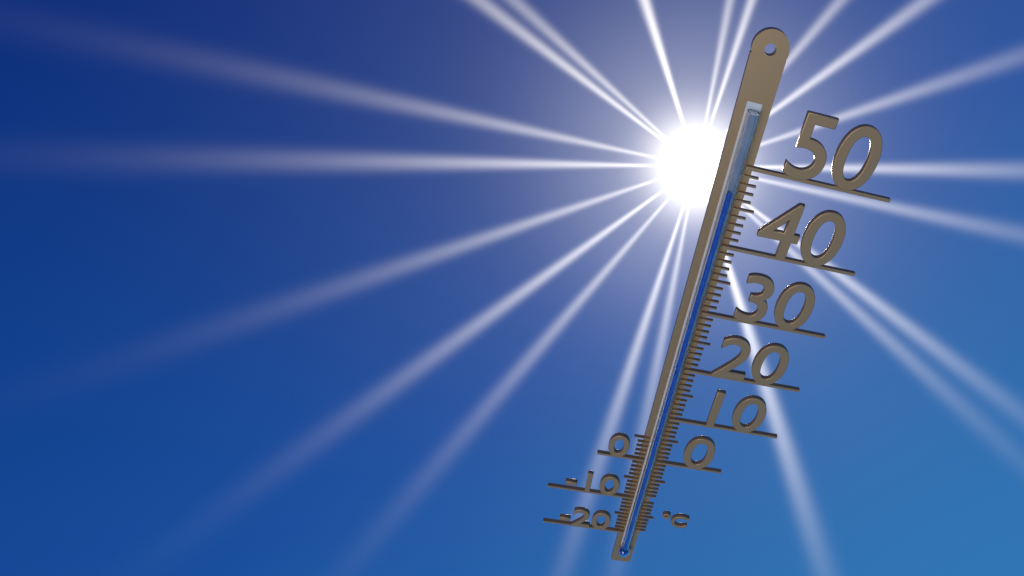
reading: 47 °C
